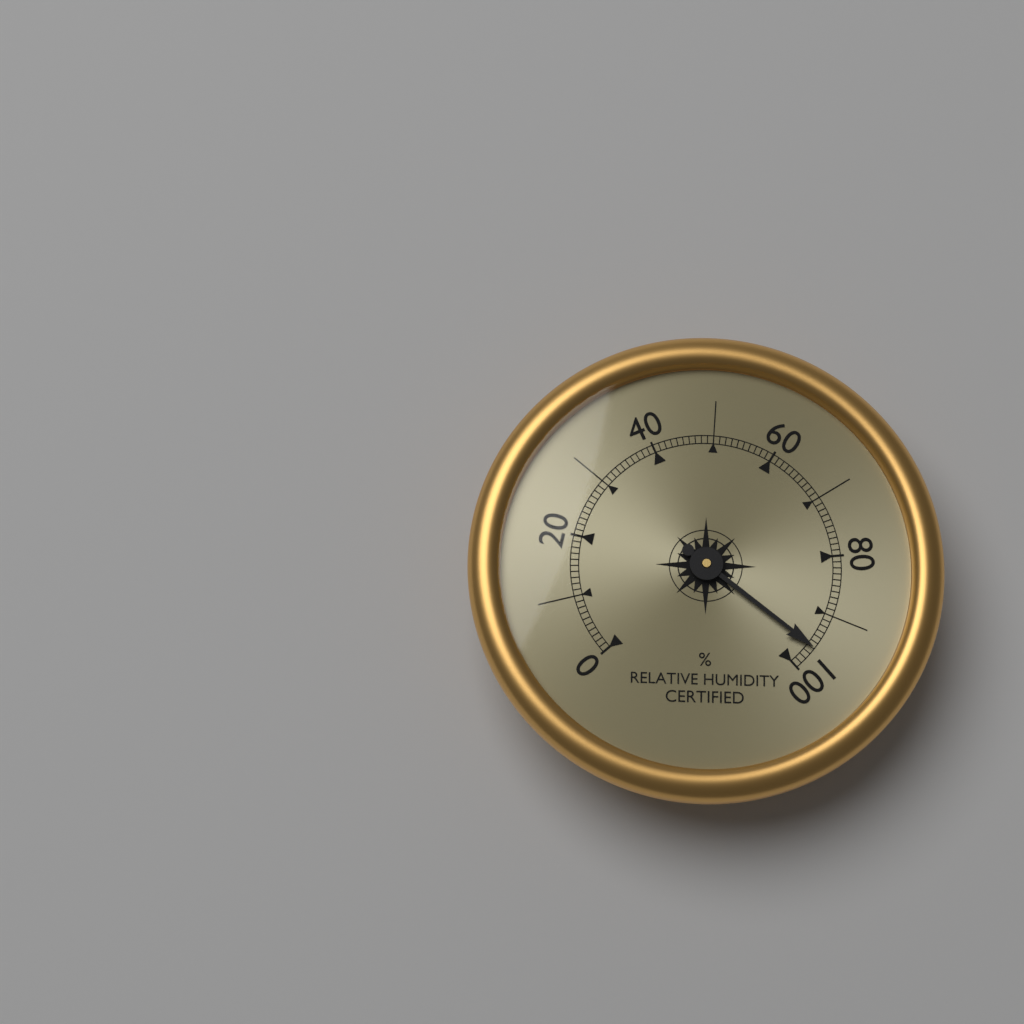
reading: 96 %
